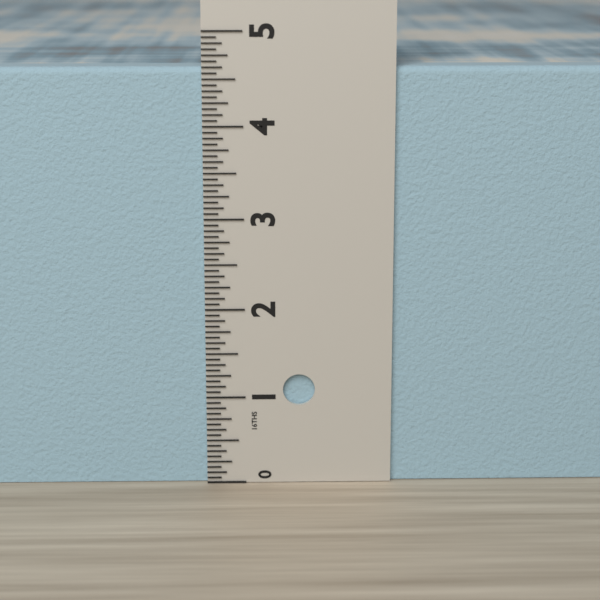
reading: 4.6250 in
